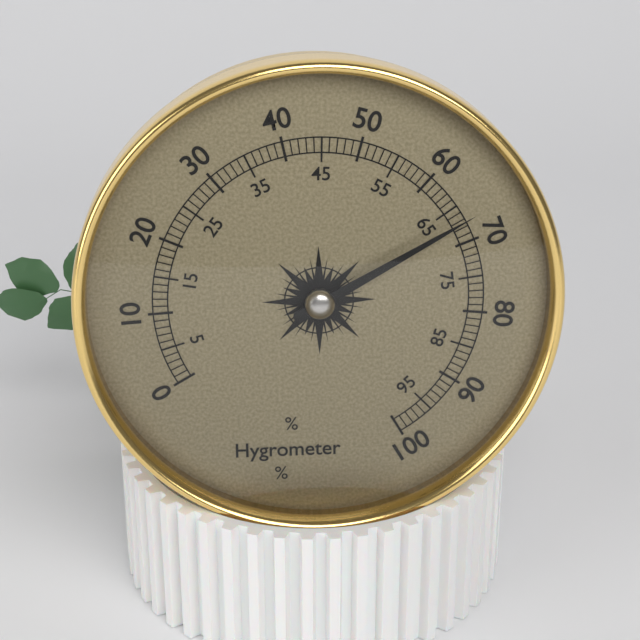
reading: 67 %
